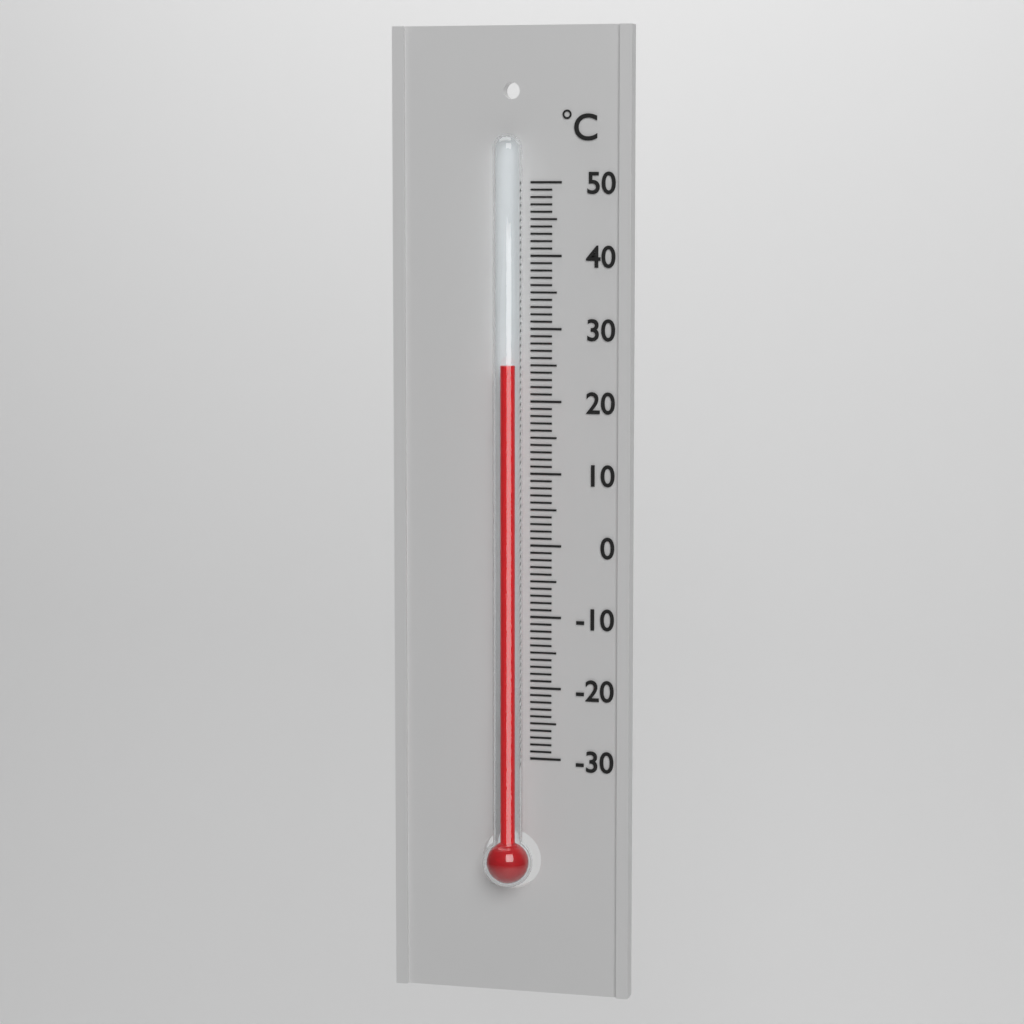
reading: 25 °C
